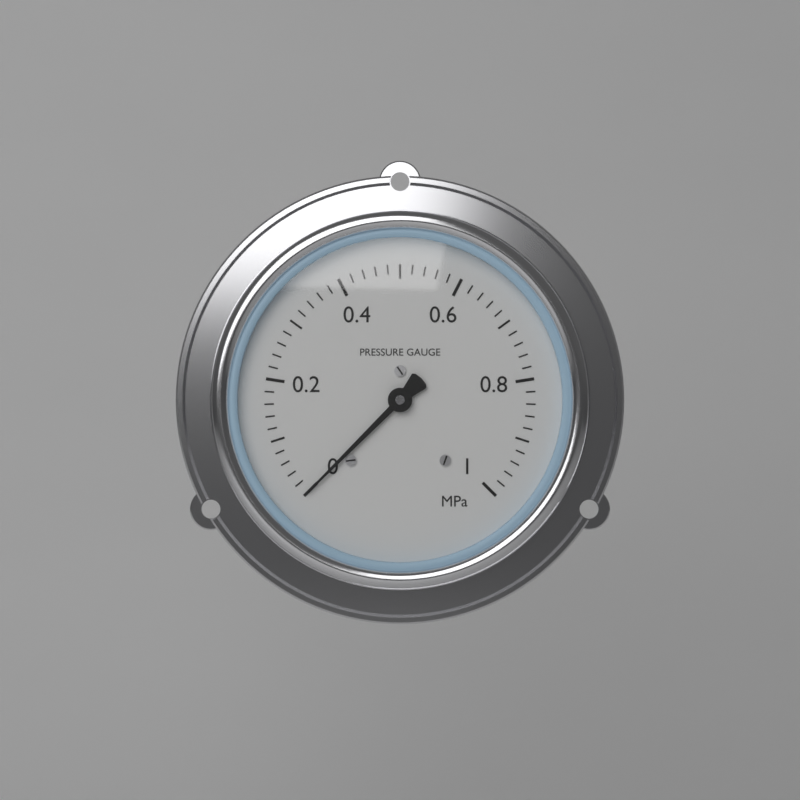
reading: 0.00 MPa
